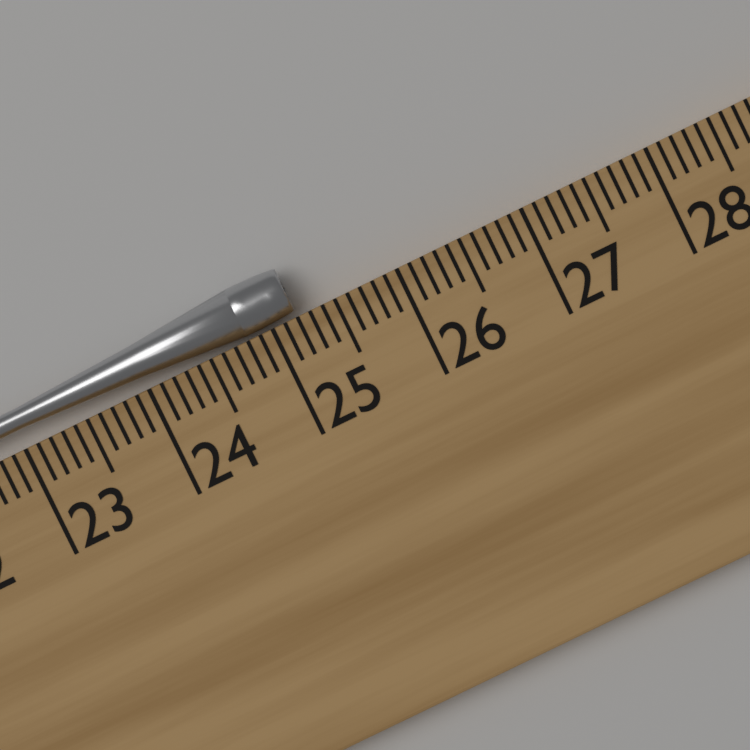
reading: 25.2 cm
